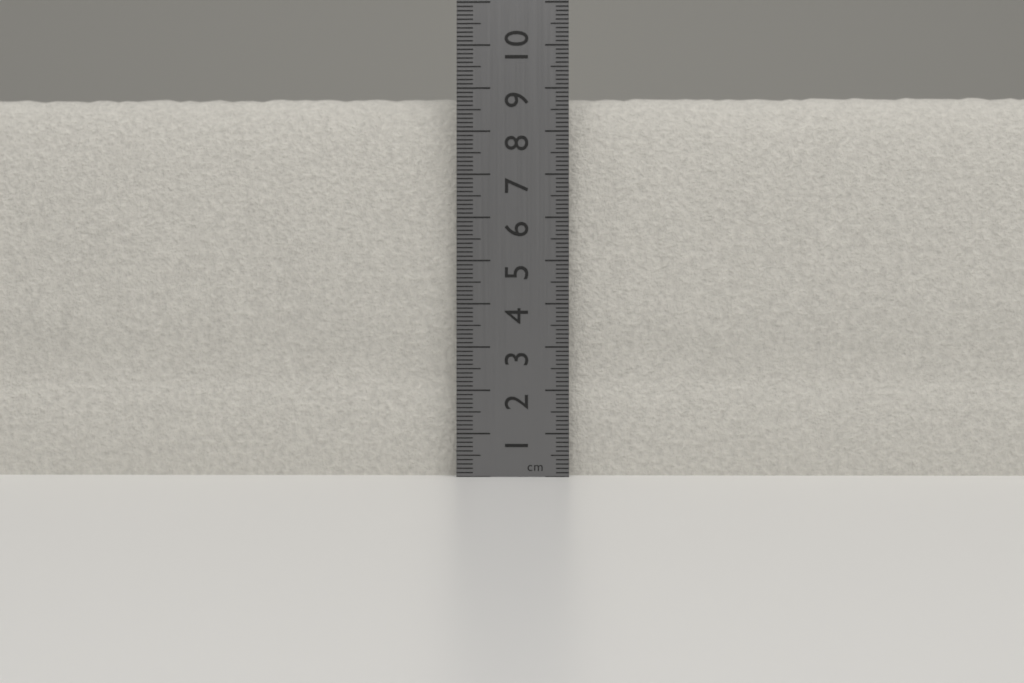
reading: 9.0 cm
